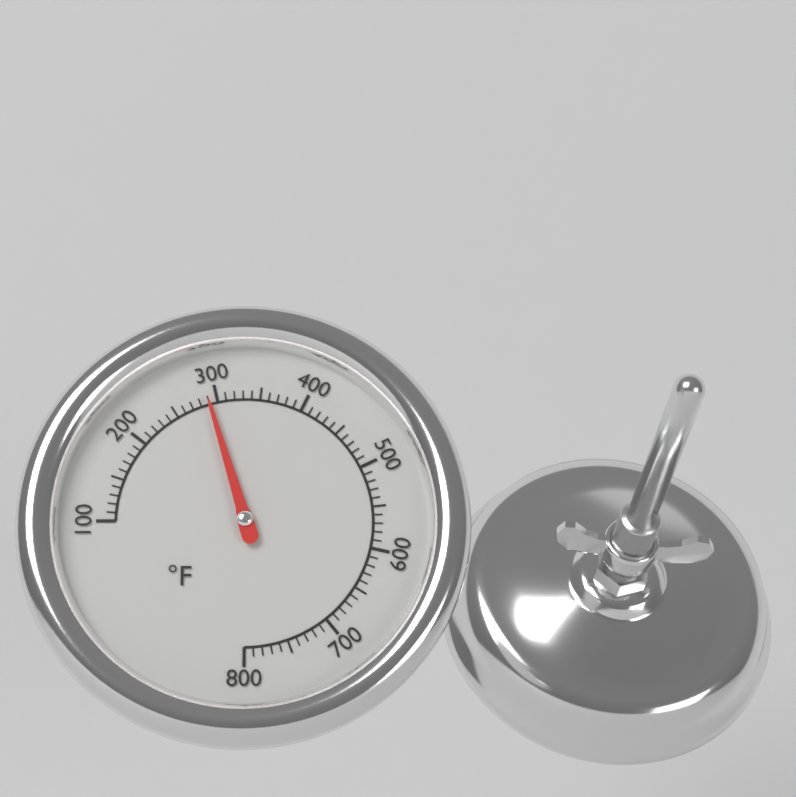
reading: 290 °F
